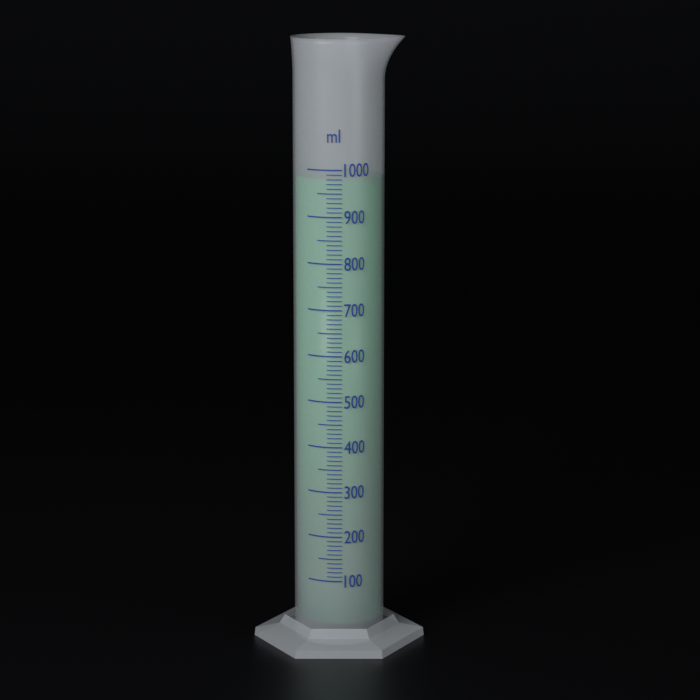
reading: 980 ml
